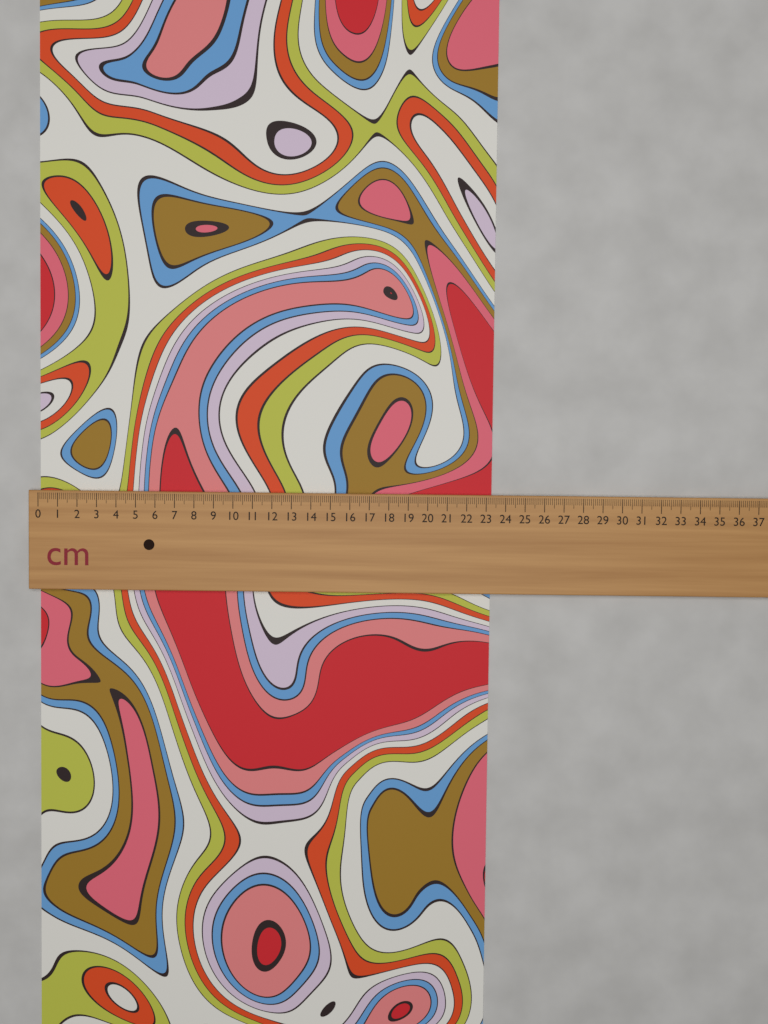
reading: 23.3 cm
